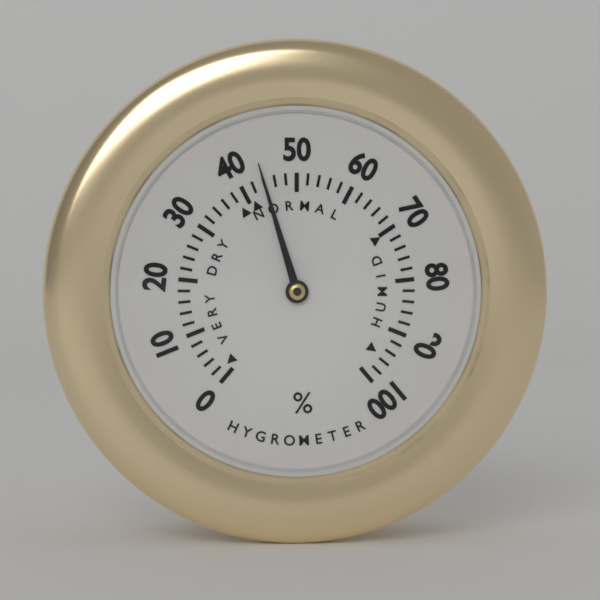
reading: 44 %
